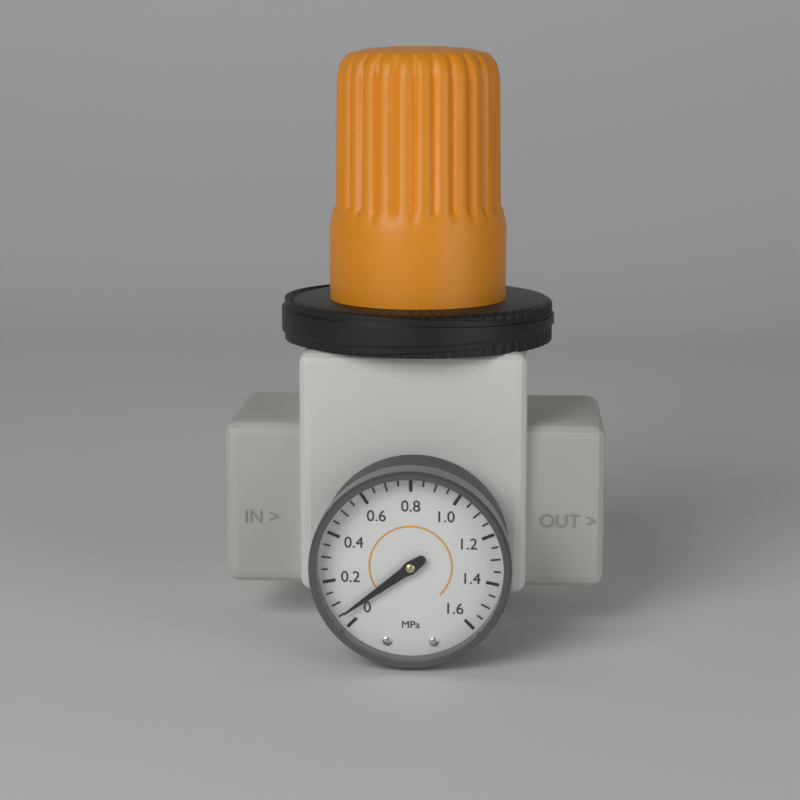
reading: 0.05 MPa
